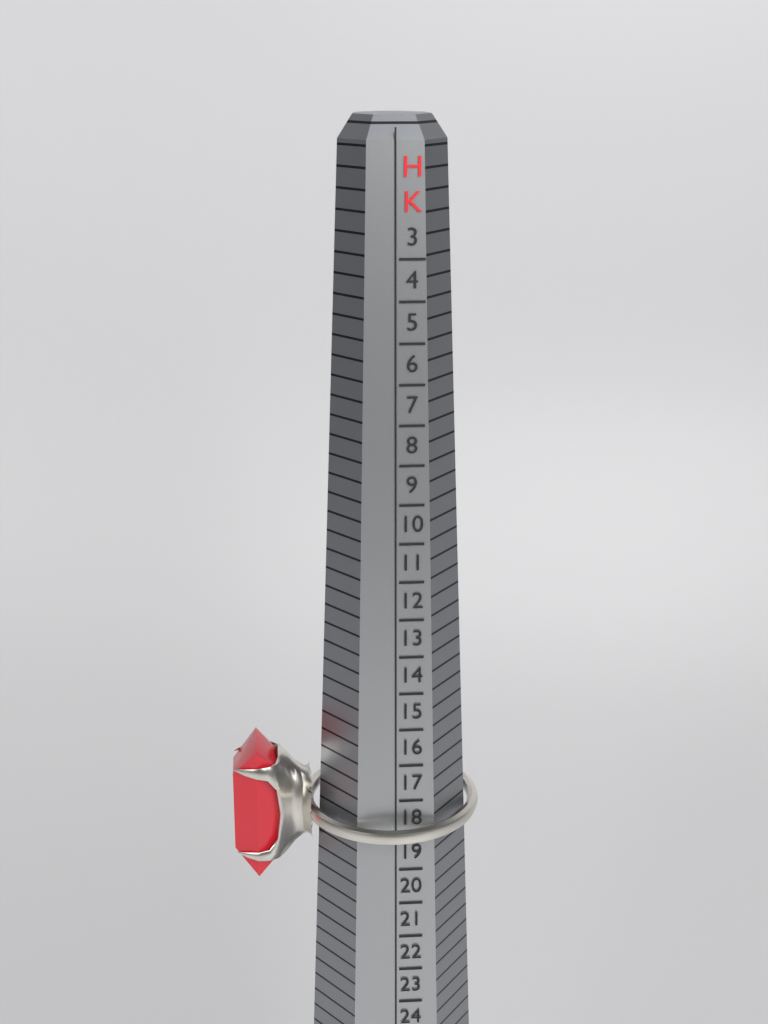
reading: 18 HK
